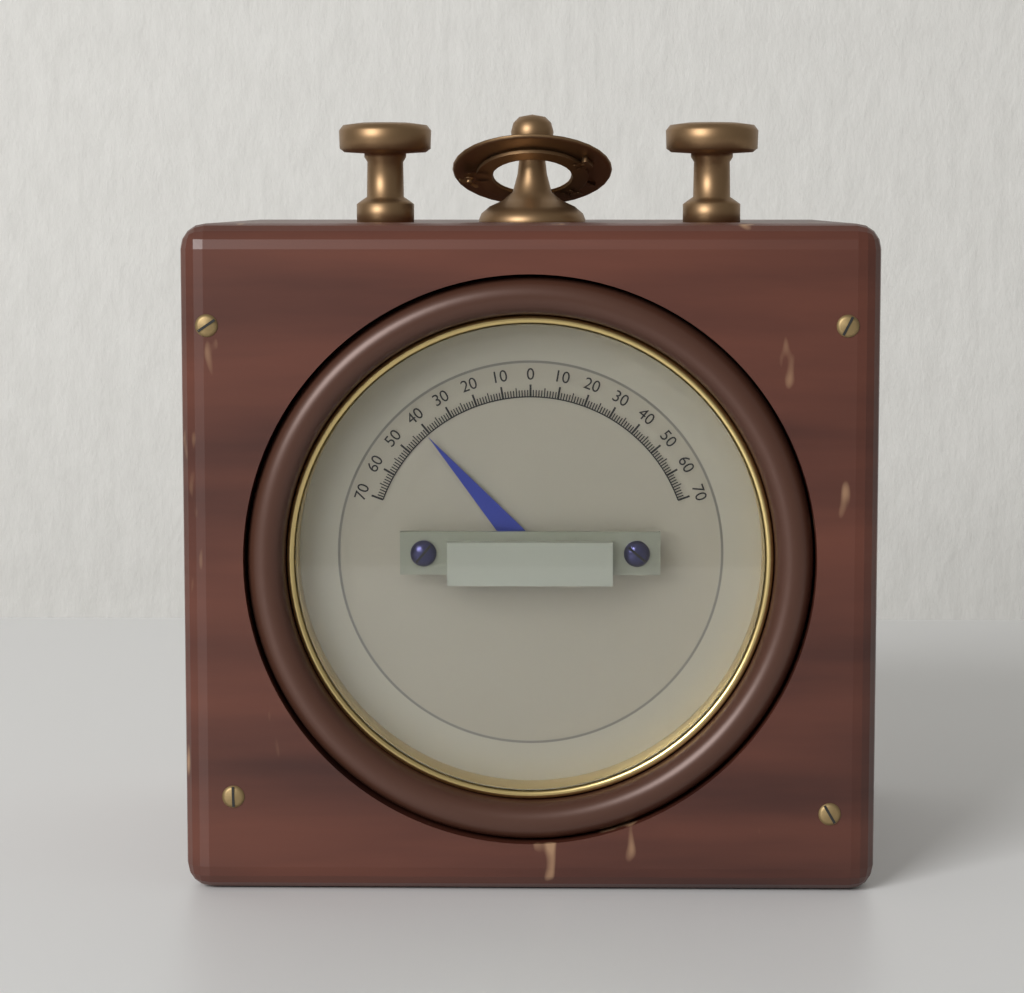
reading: -41 (no unit)
